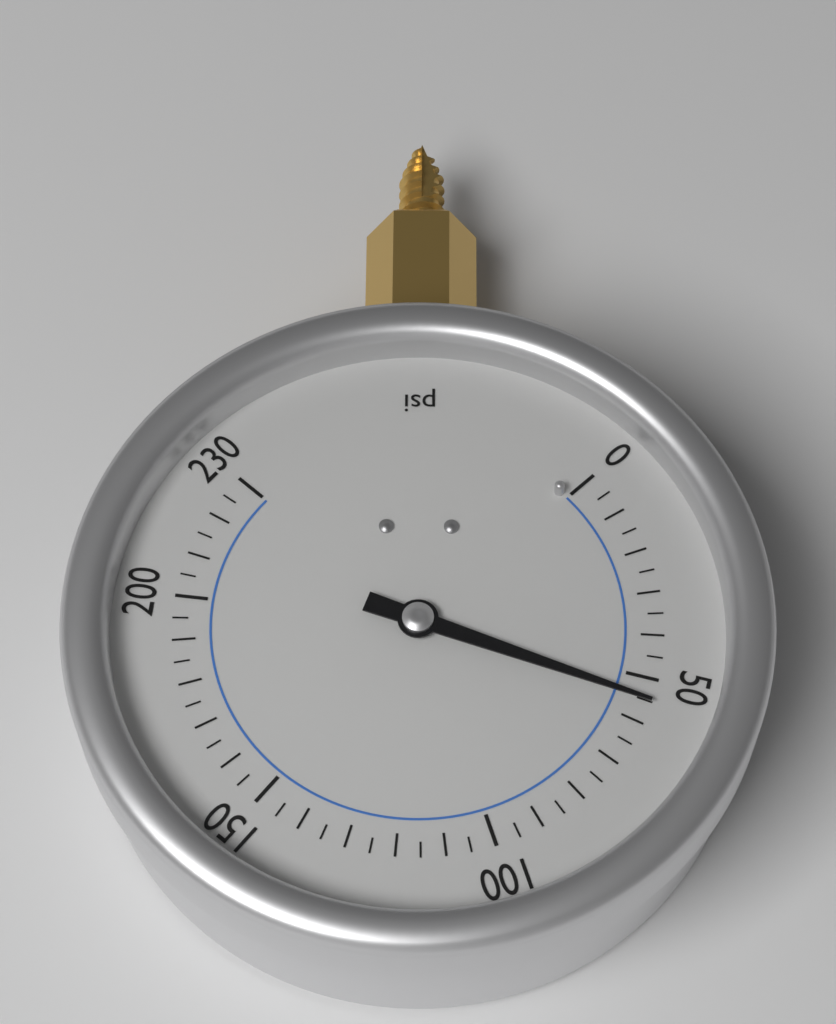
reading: 55 psi
